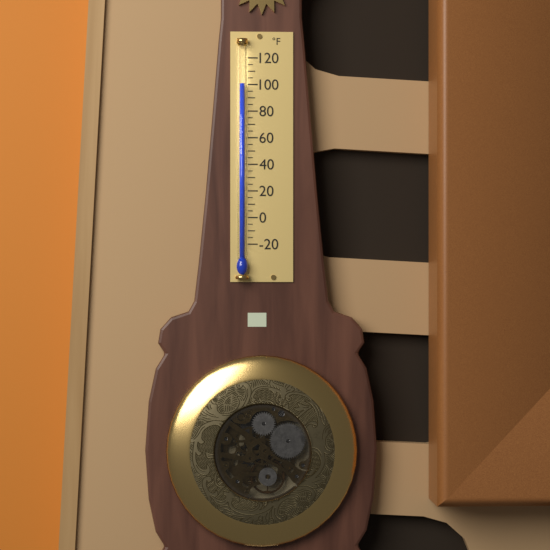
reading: 100 °F
